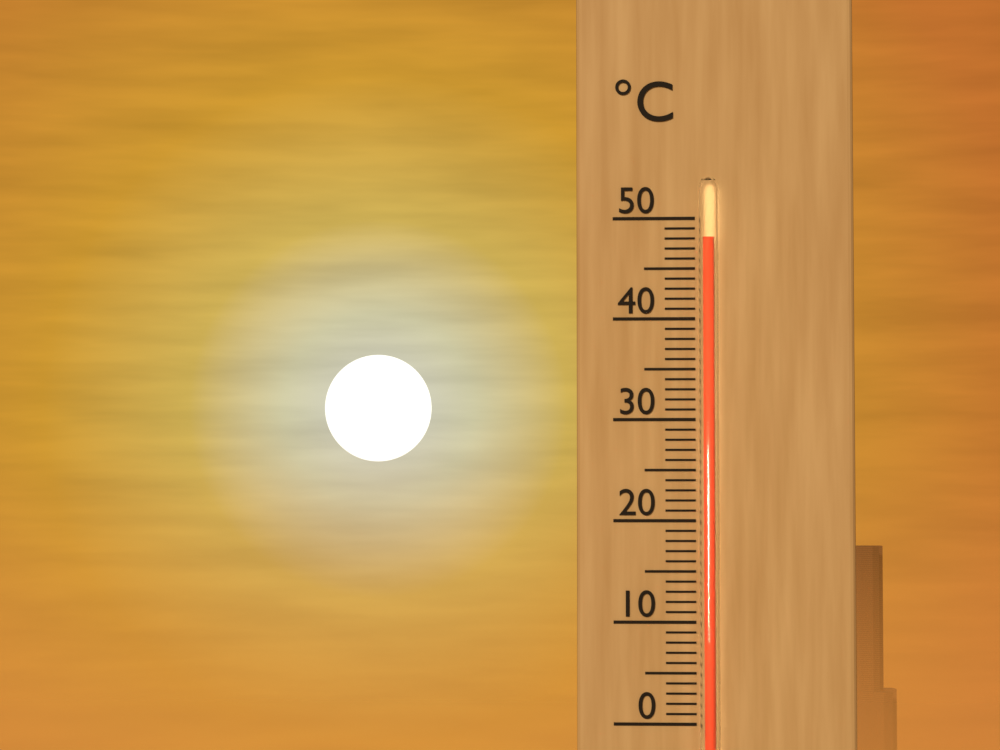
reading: 48 °C
